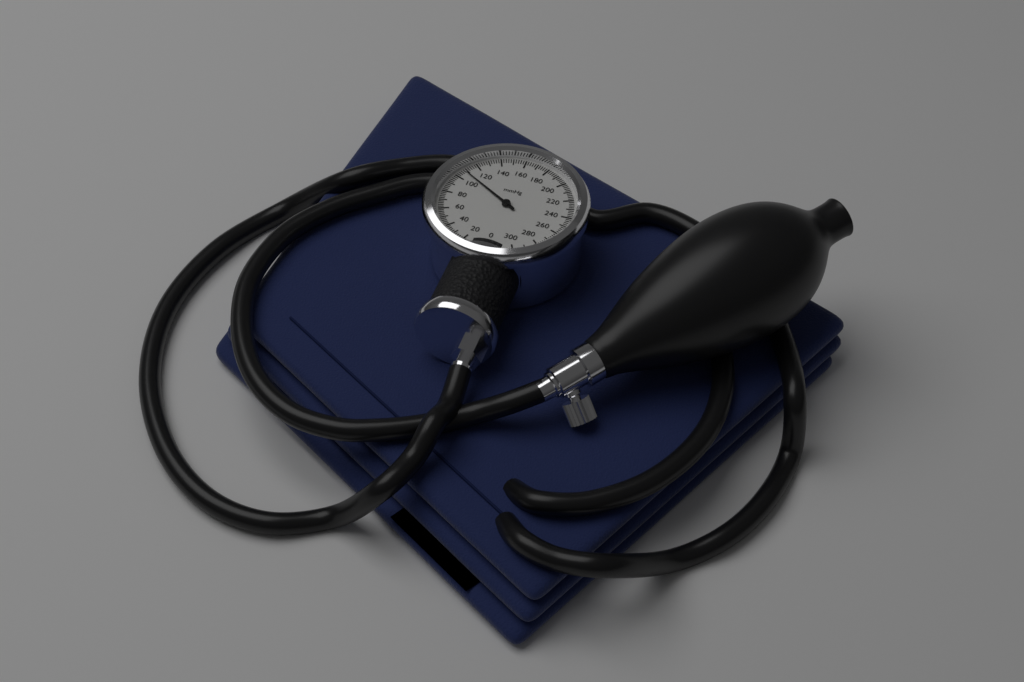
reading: 108 mmHg
